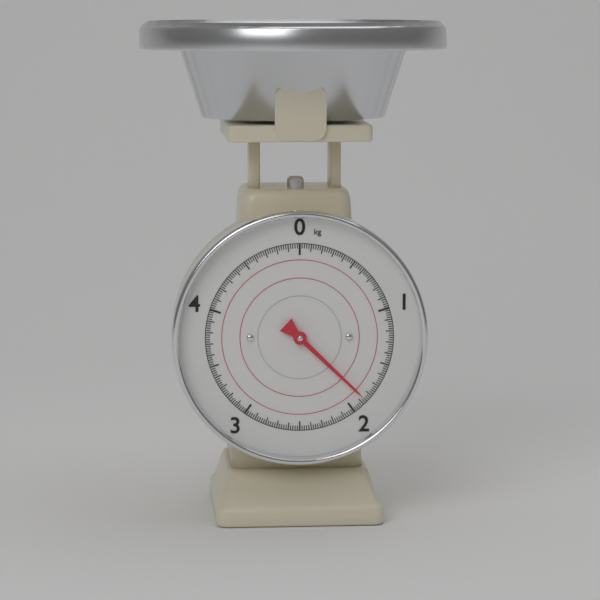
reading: 1.86 kg
